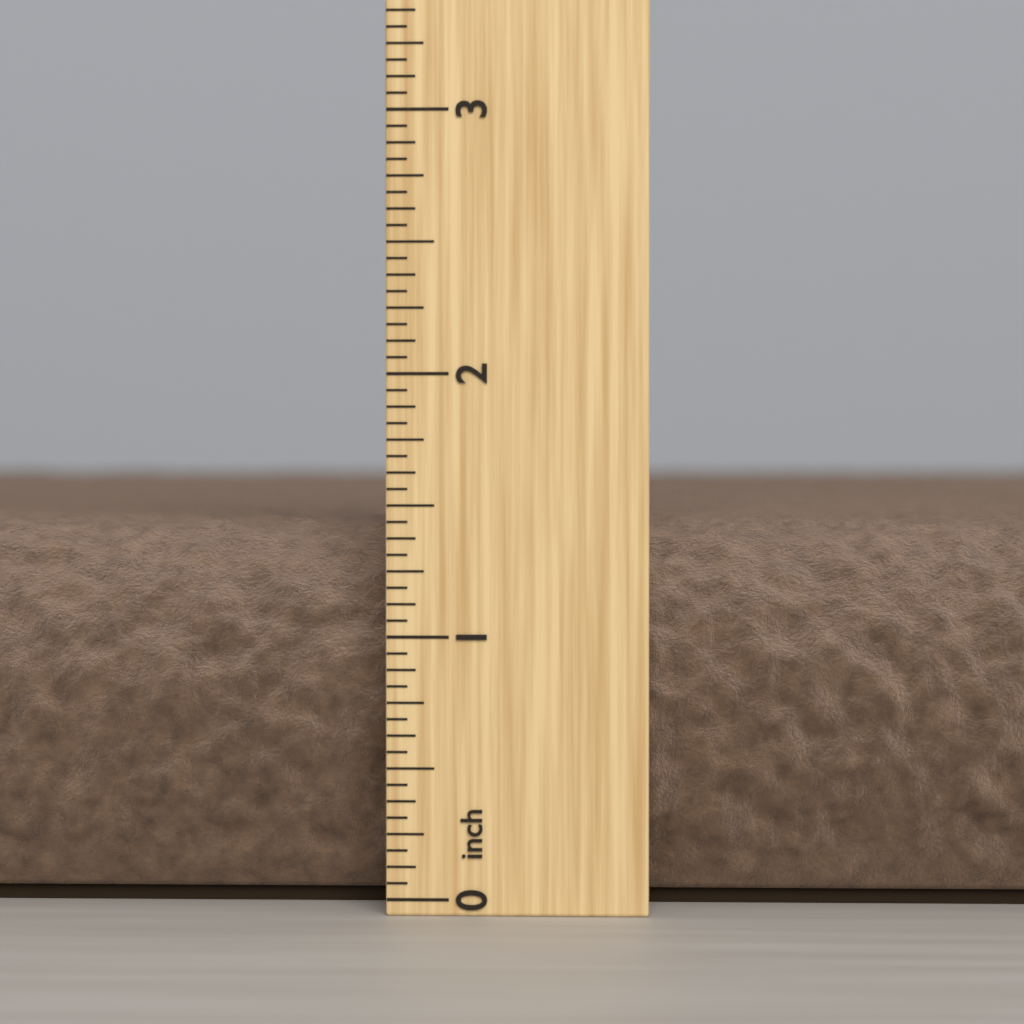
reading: 1.4375 inch
